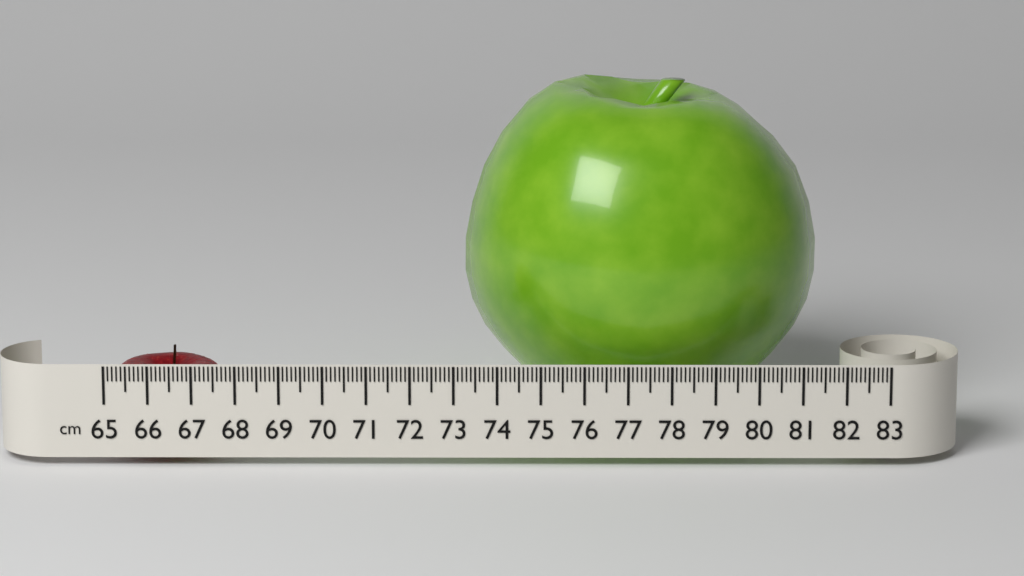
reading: 67.7 cm
